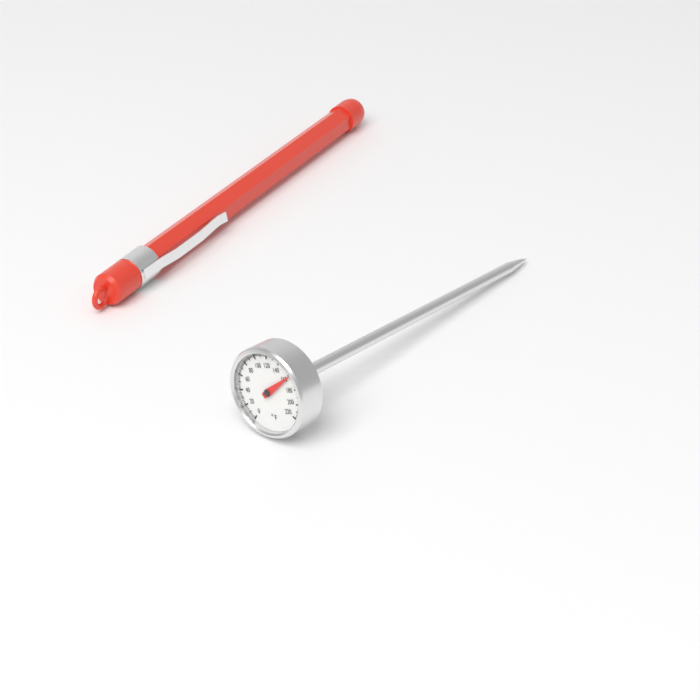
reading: 162 °F
